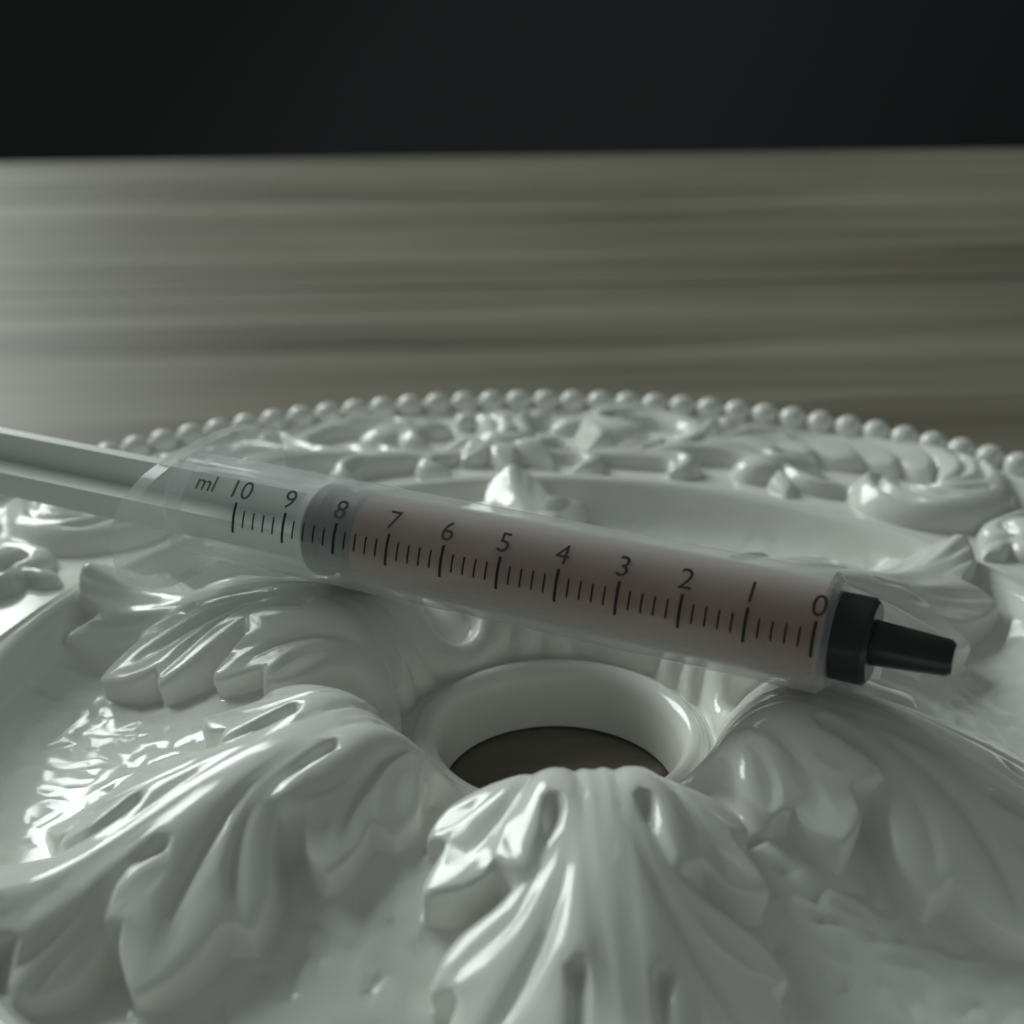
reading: 7.8 ml
